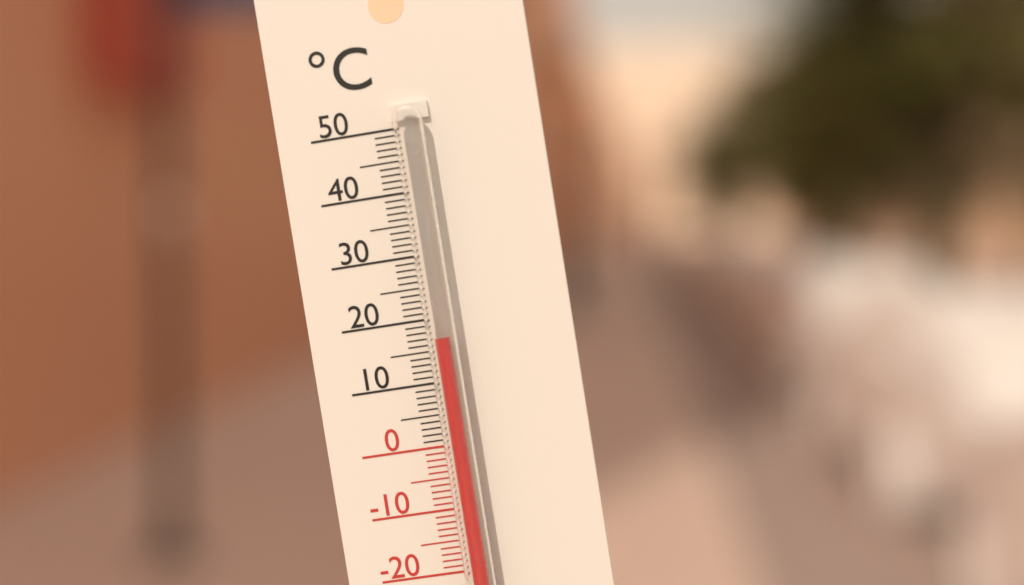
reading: 17 °C
